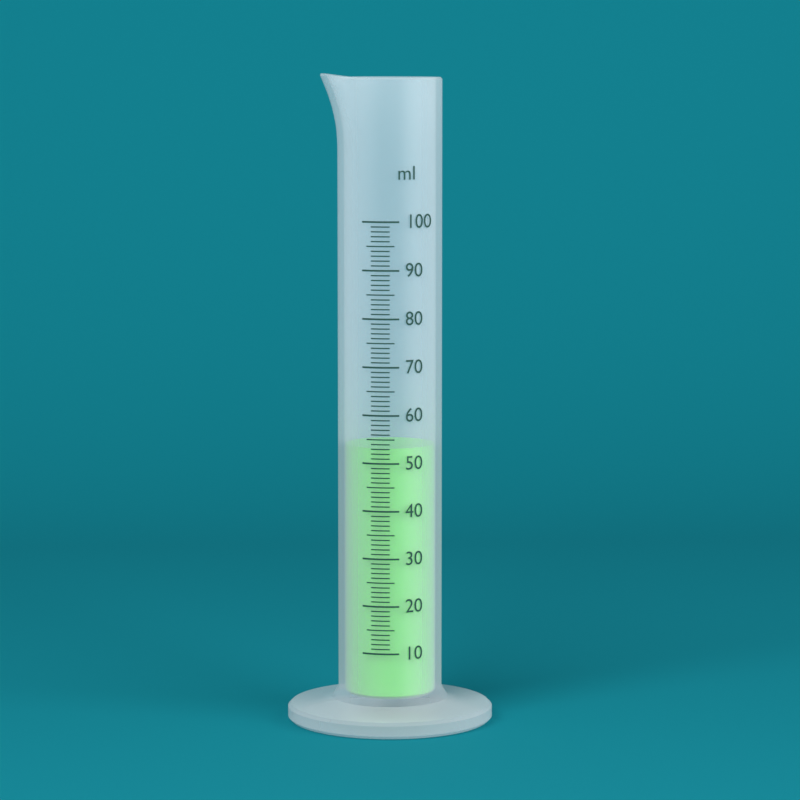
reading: 53 ml
